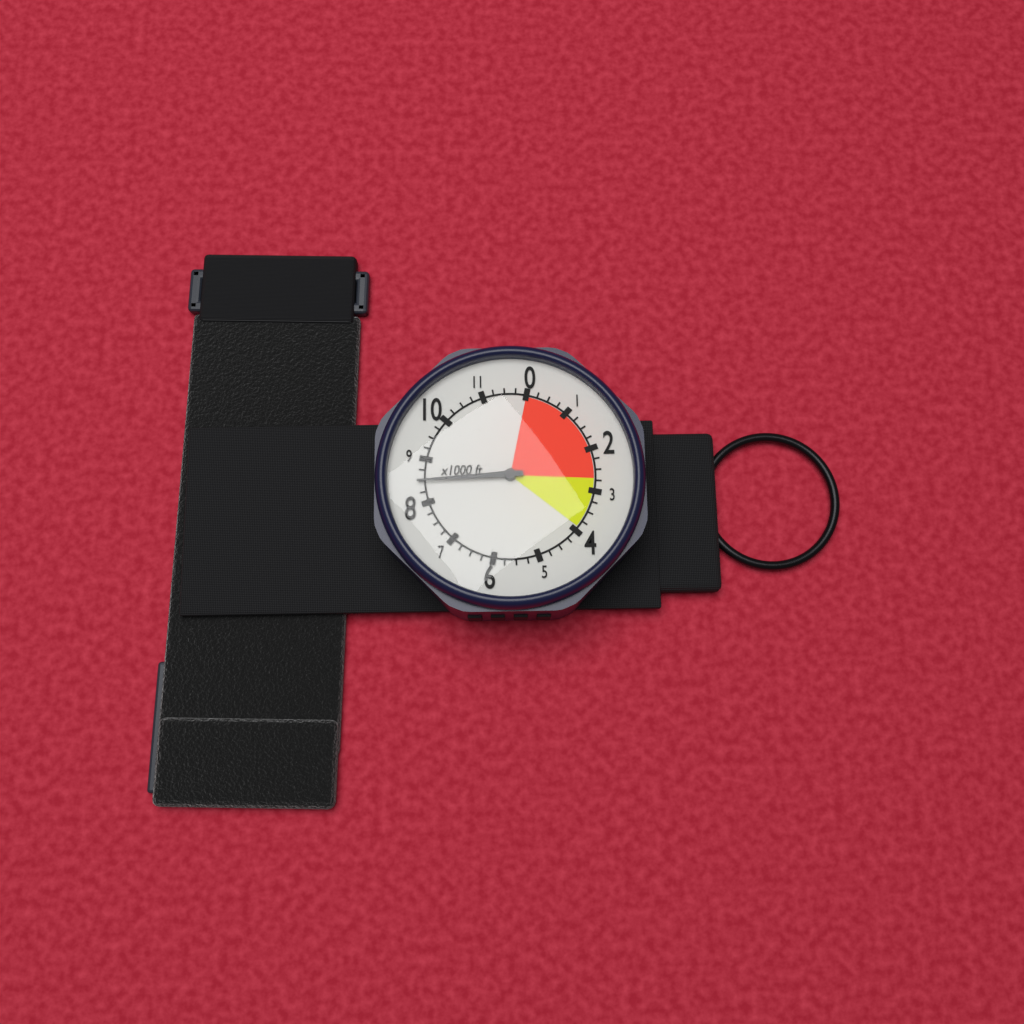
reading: 8500 ft
